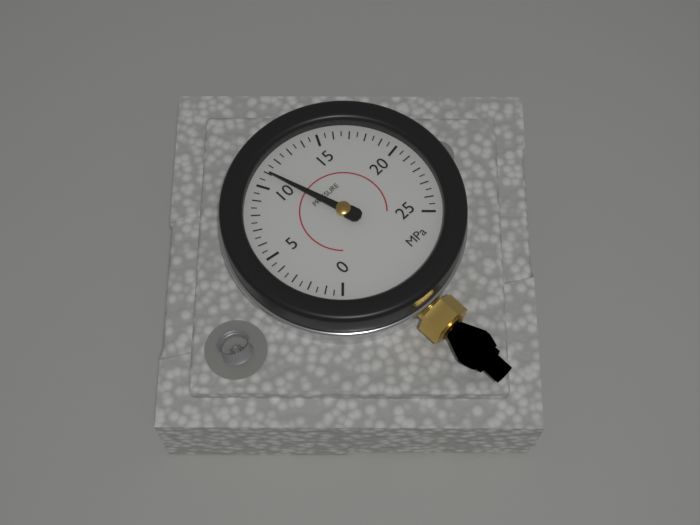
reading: 11.0 MPa
